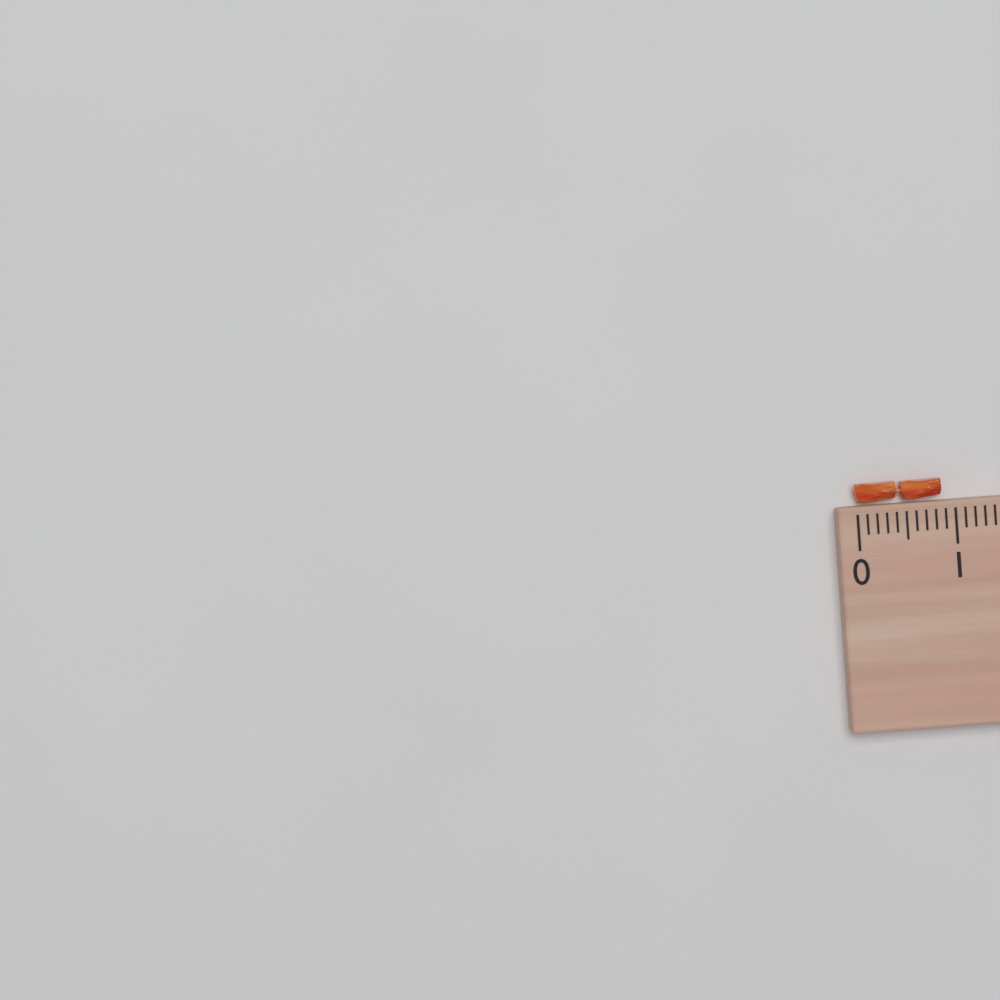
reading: 0.9 (no unit)
